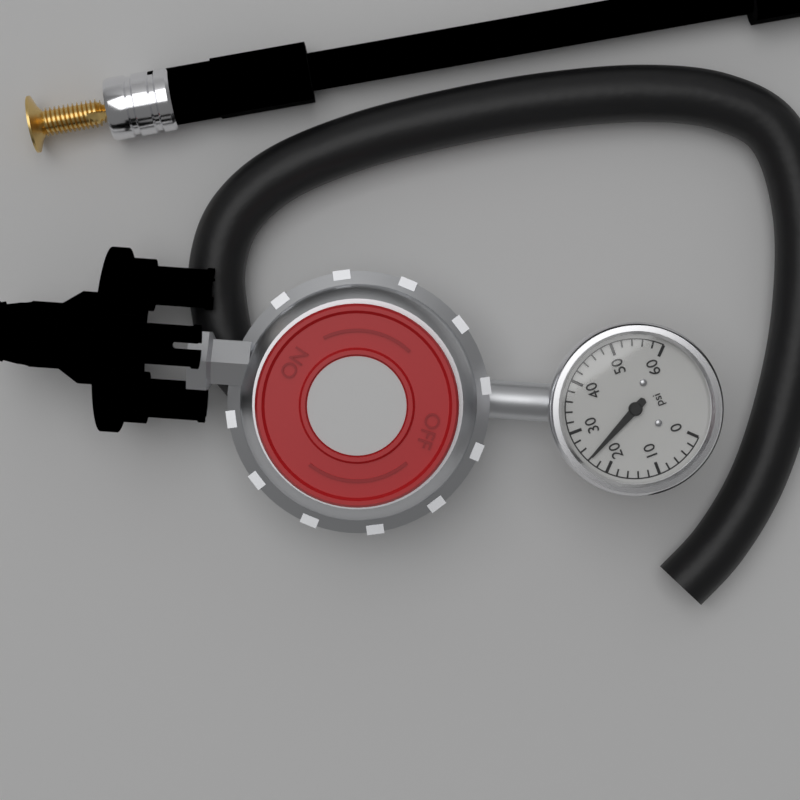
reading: 24 psi
